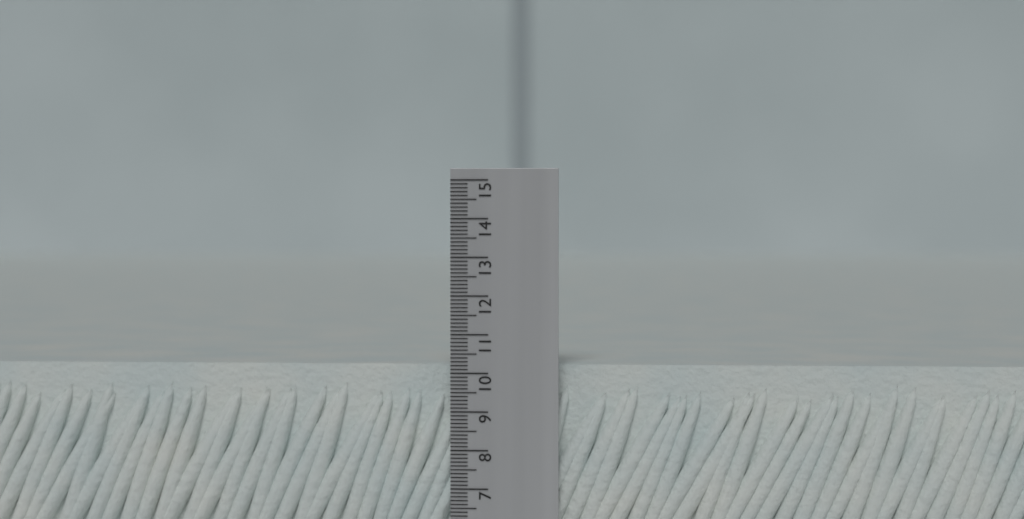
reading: 10.2 (no unit)
